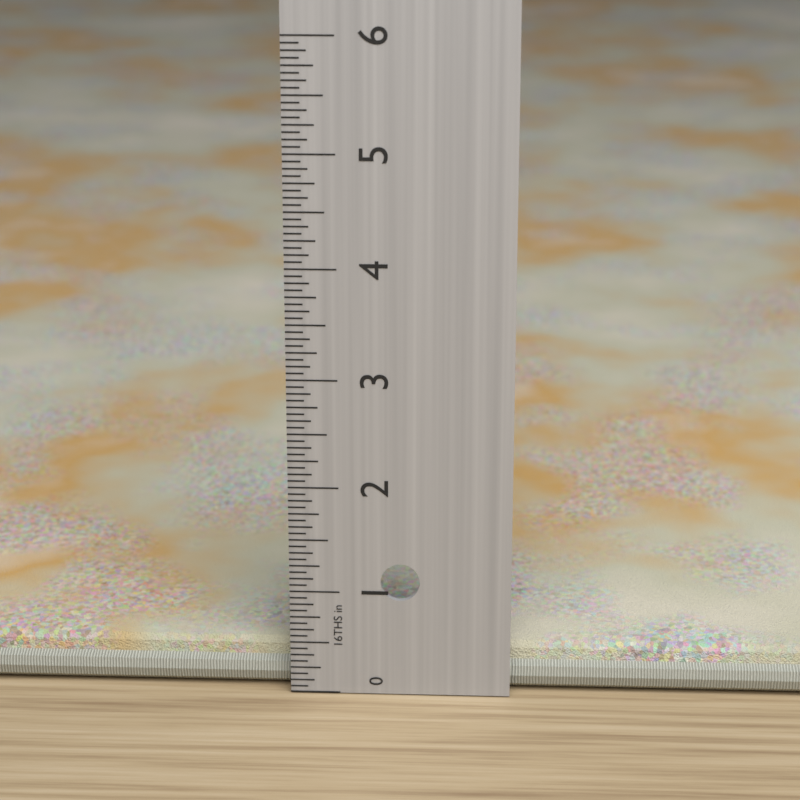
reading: 0.4375 in
